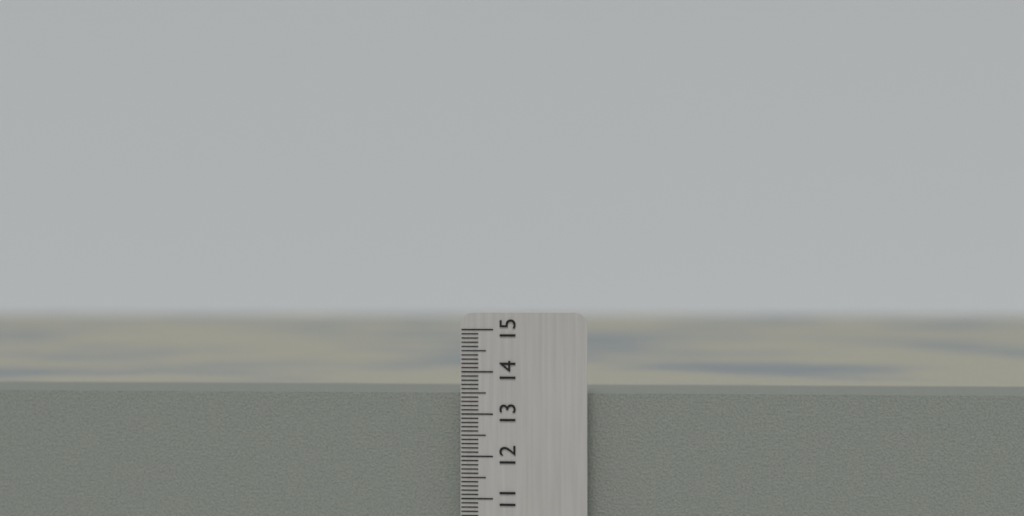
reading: 13.5 cm
